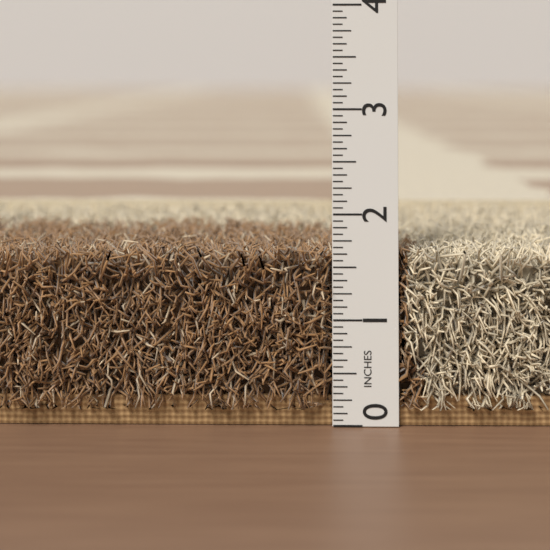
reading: 1.6875 in
